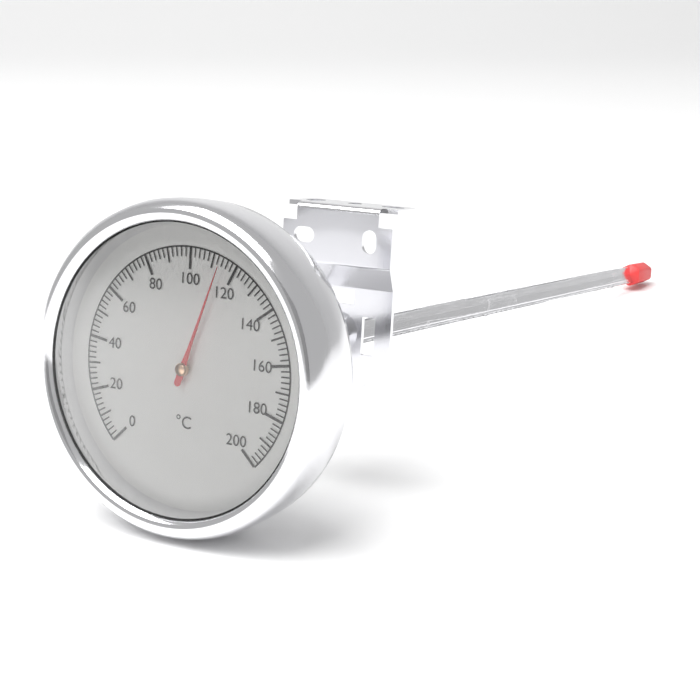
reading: 114 °C
